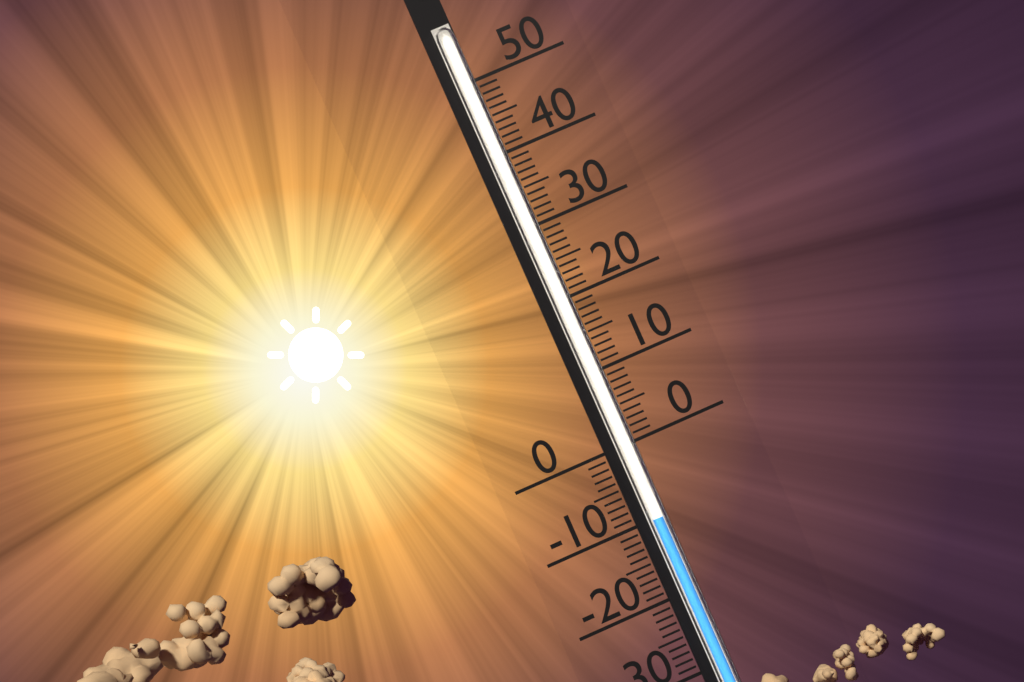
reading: -10 (no unit)
